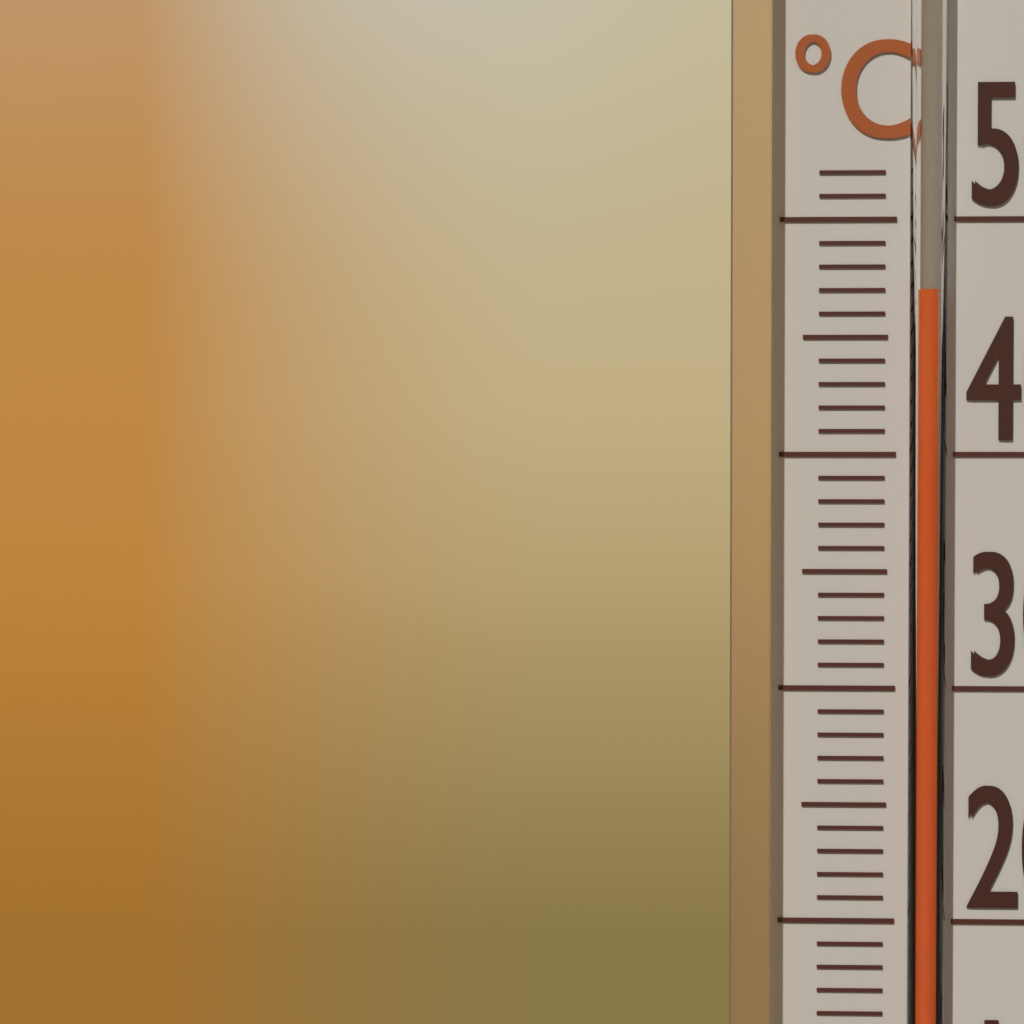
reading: 47 °C
